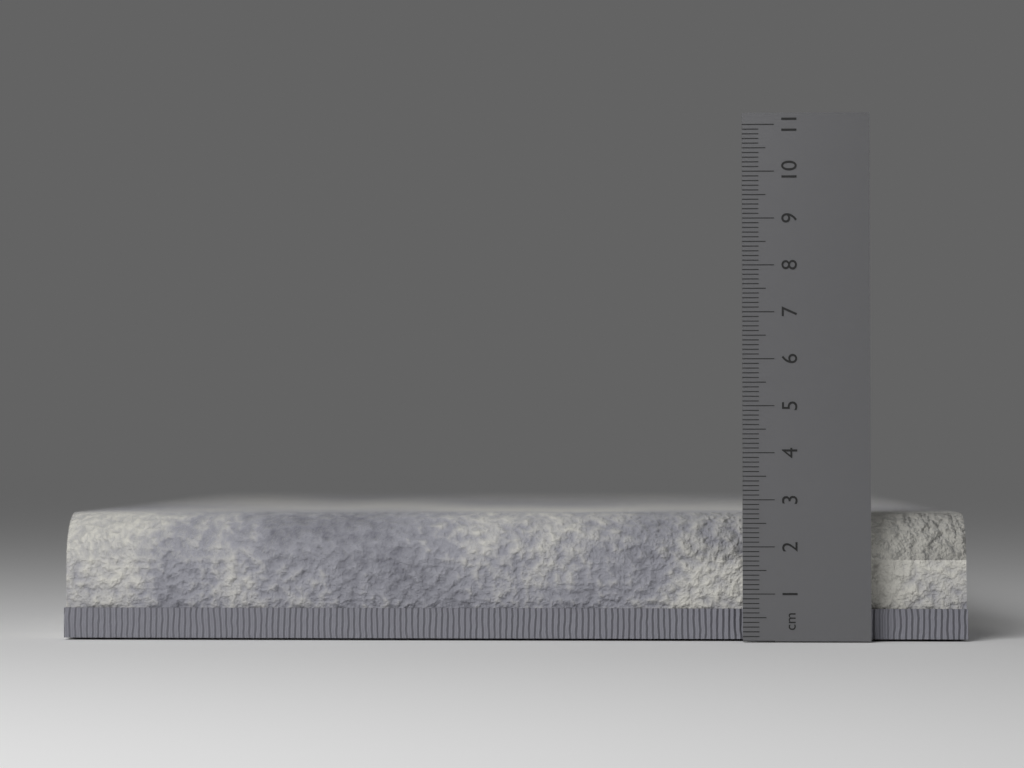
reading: 2.7 cm
